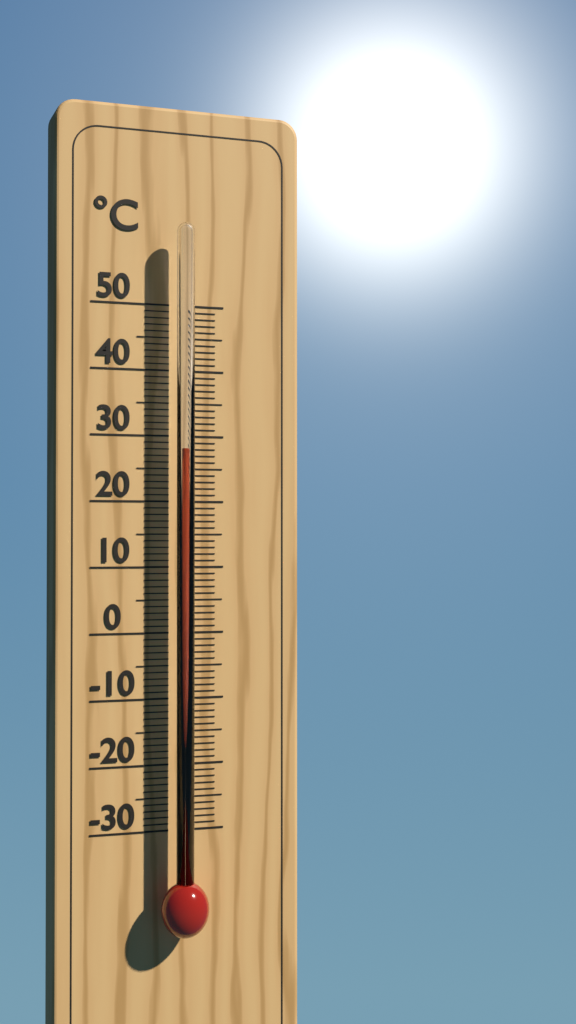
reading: 28 °C
